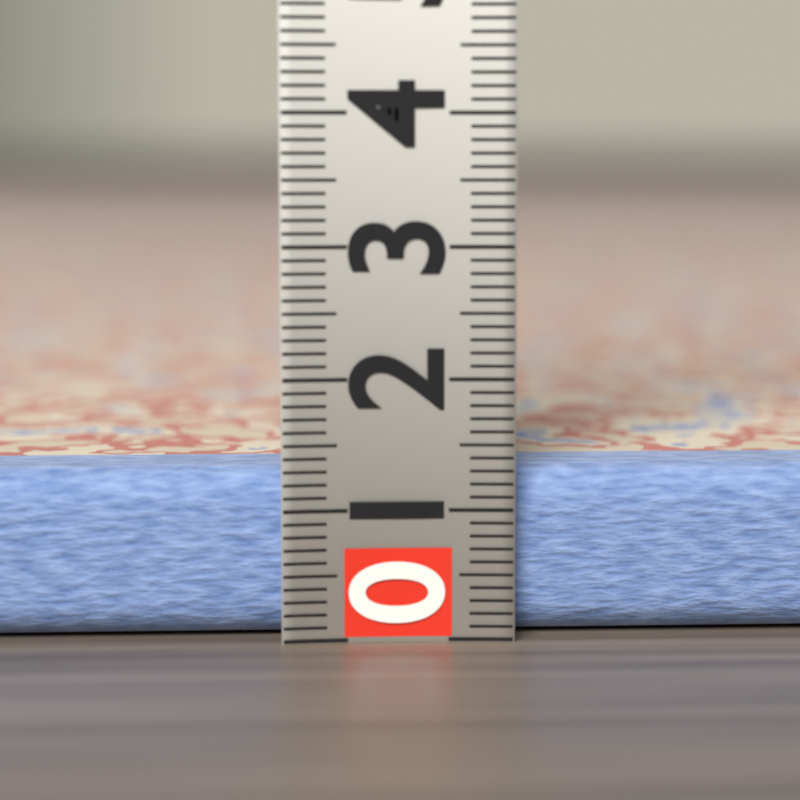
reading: 1.3 (no unit)
